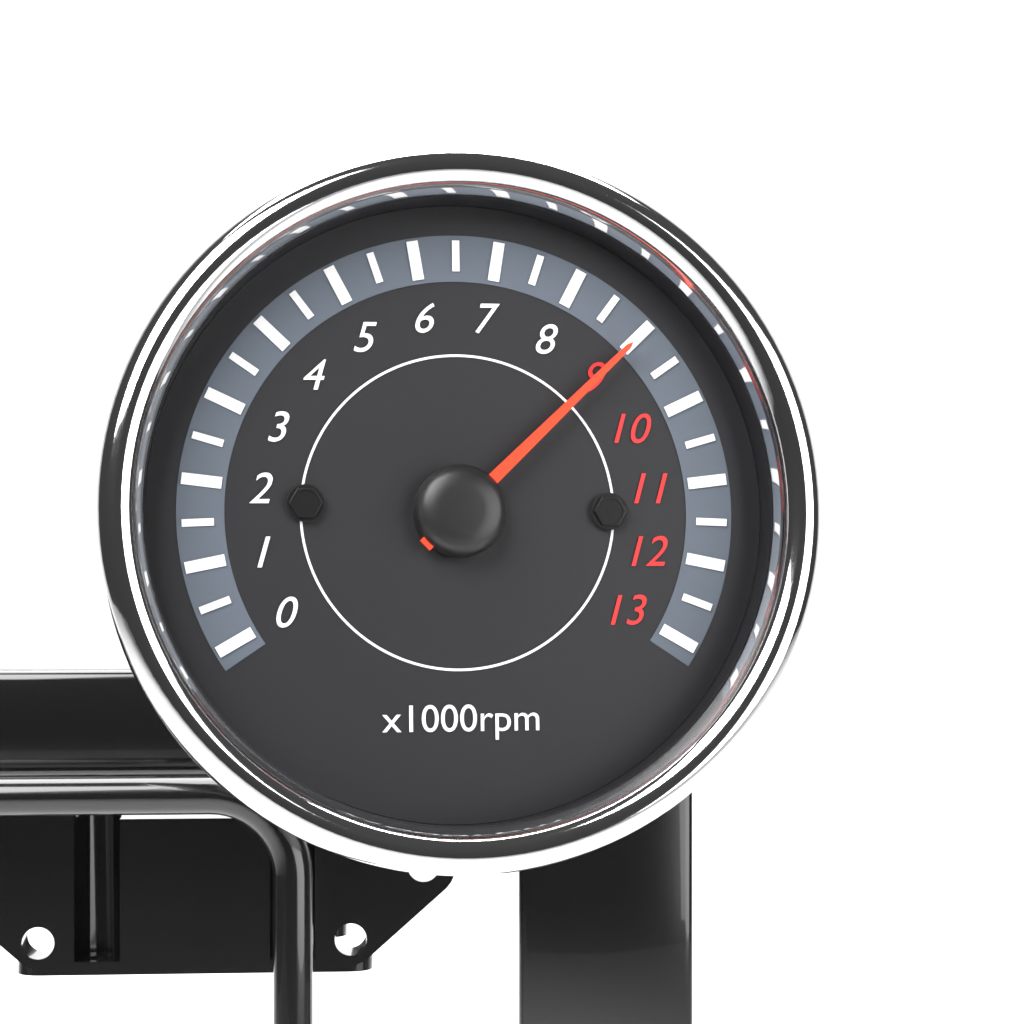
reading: 9000 rpm
